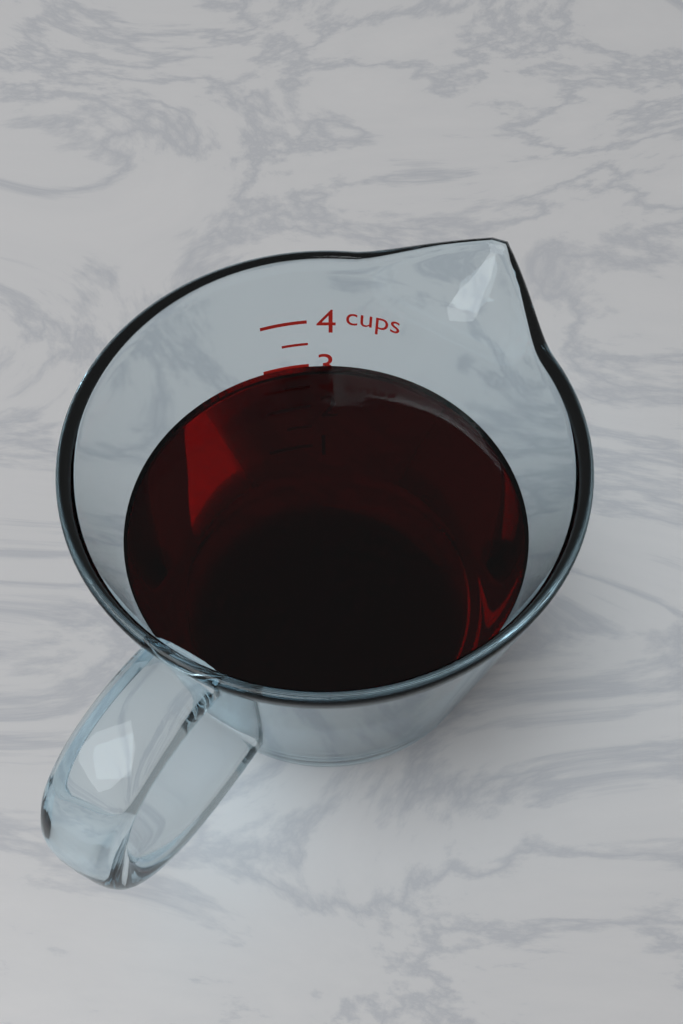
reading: 3.0 cups
